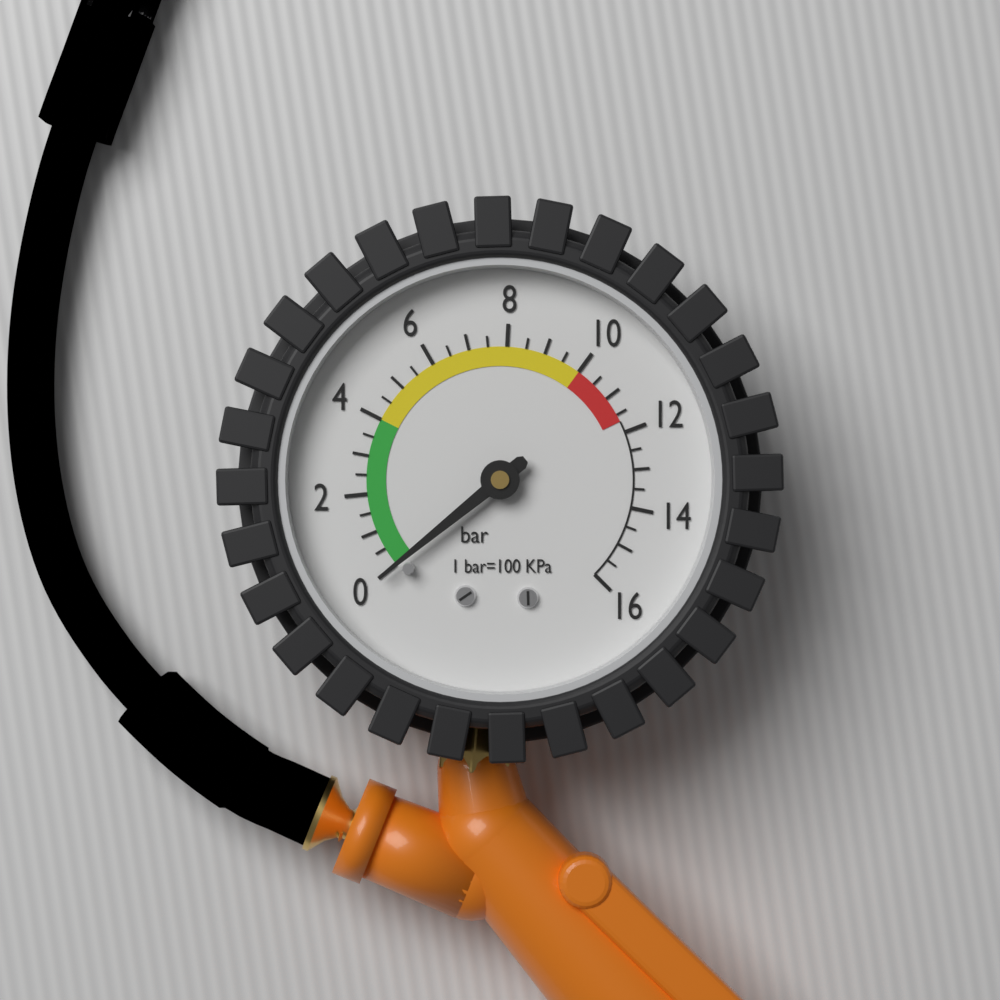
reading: 0.0 bar
